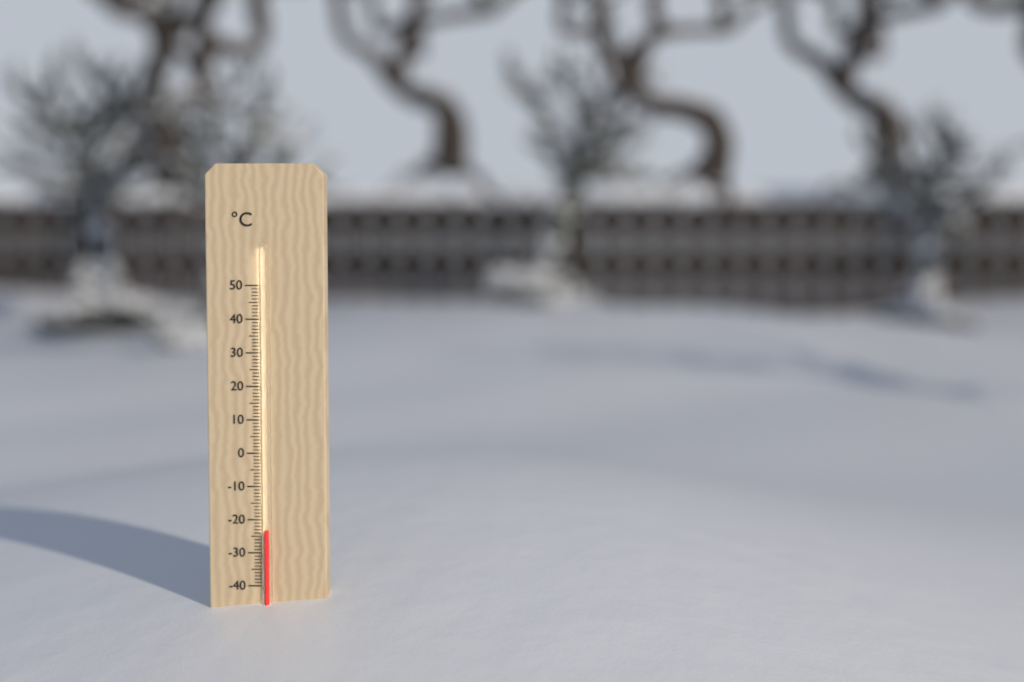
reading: -23 °C
